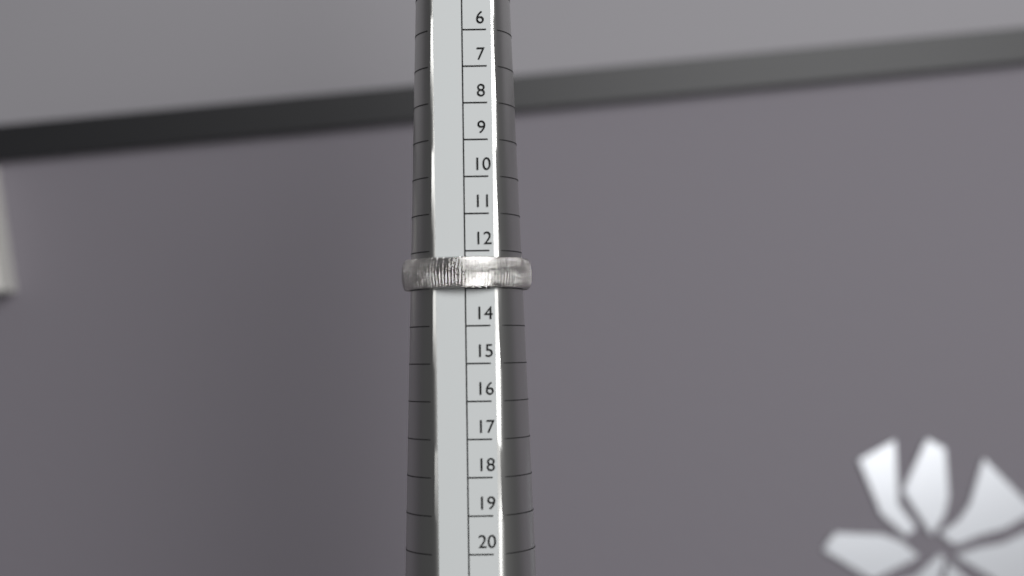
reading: 13 (no unit)
